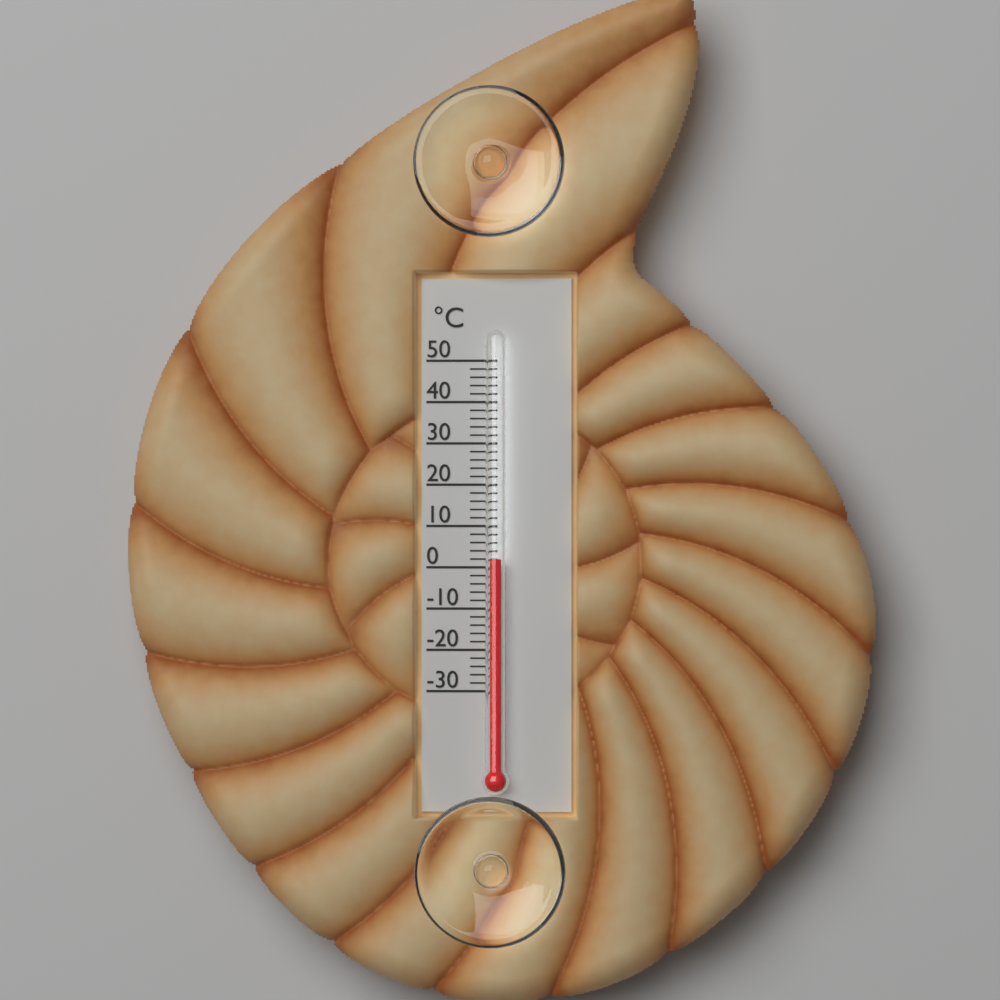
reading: 2 °C
